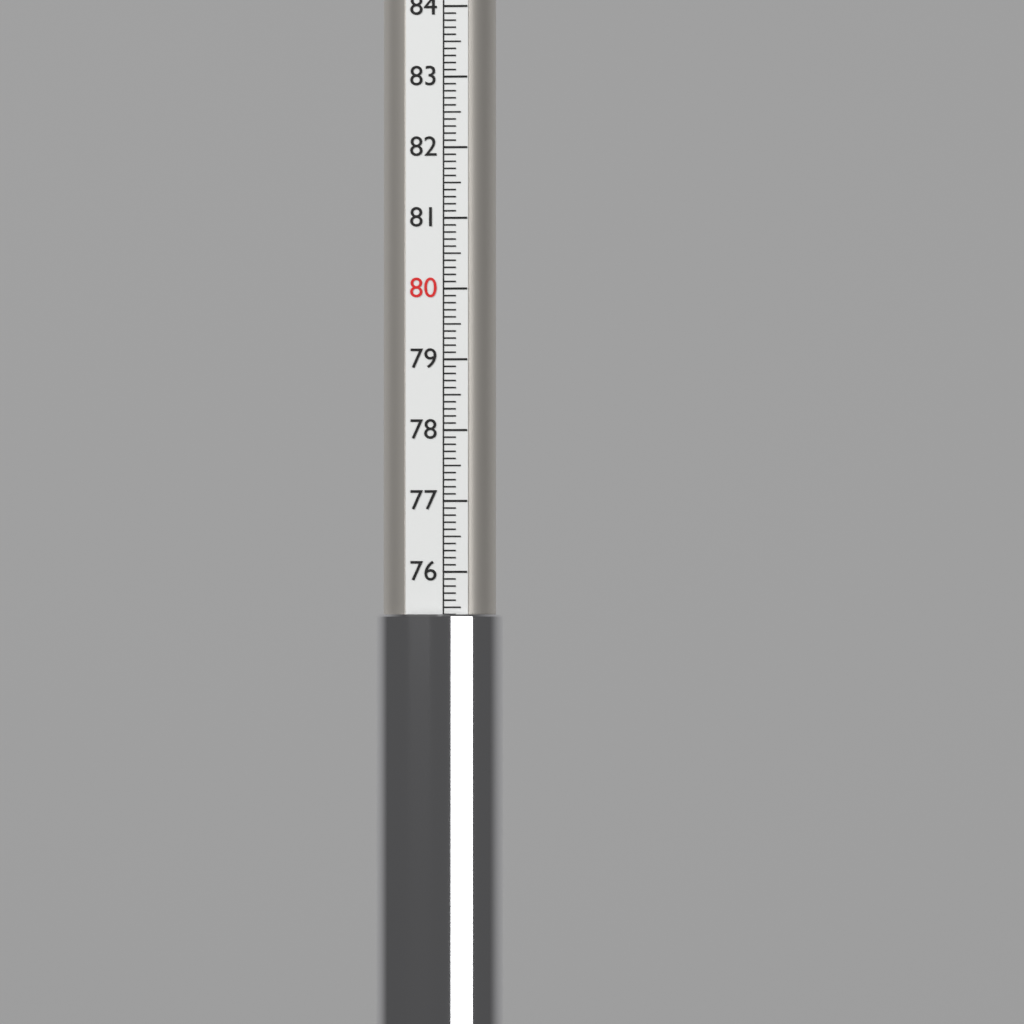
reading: 75.4 (no unit)
